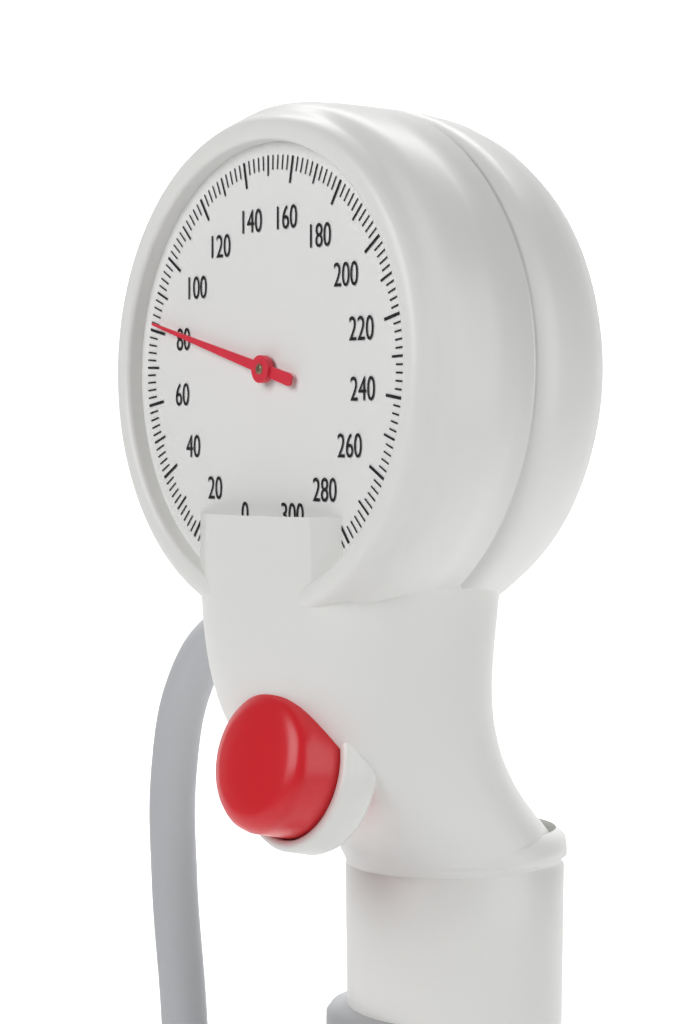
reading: 82 mmHg
